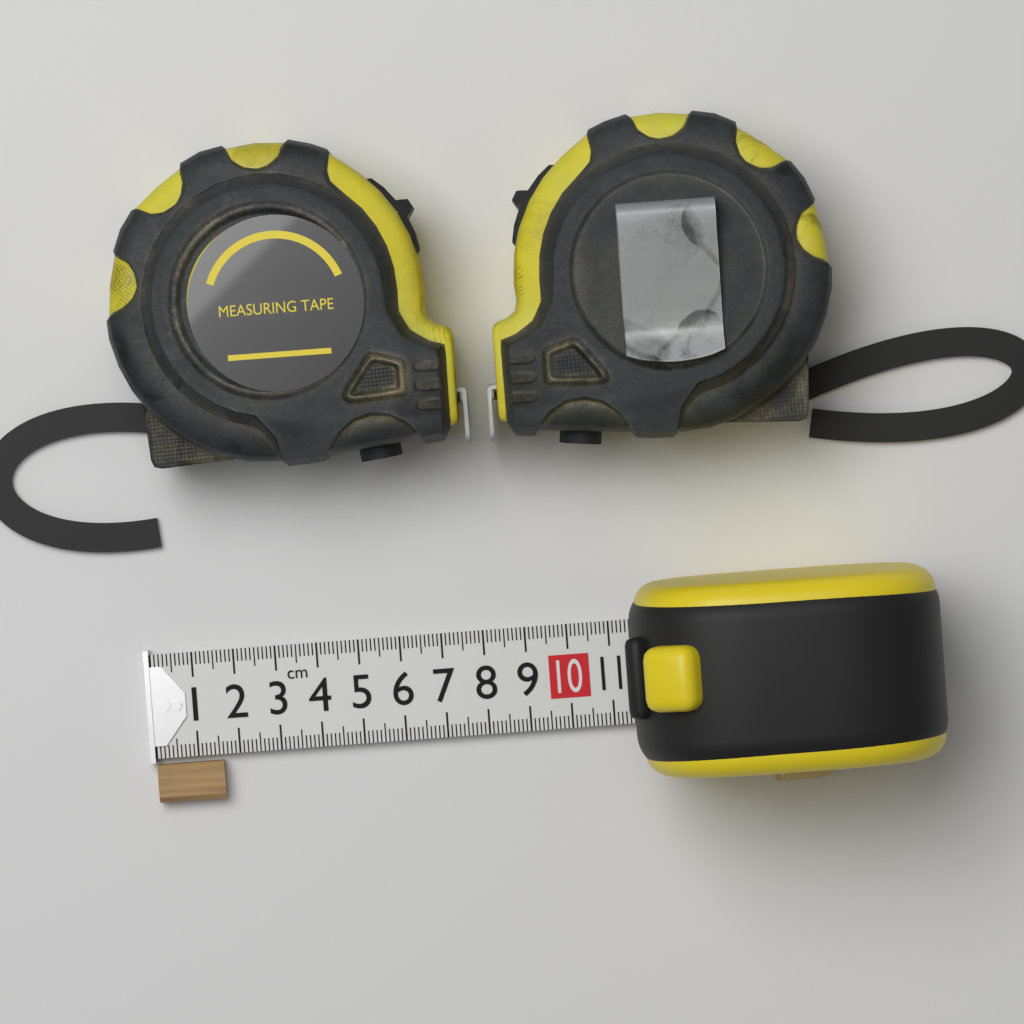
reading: 1.6 cm
